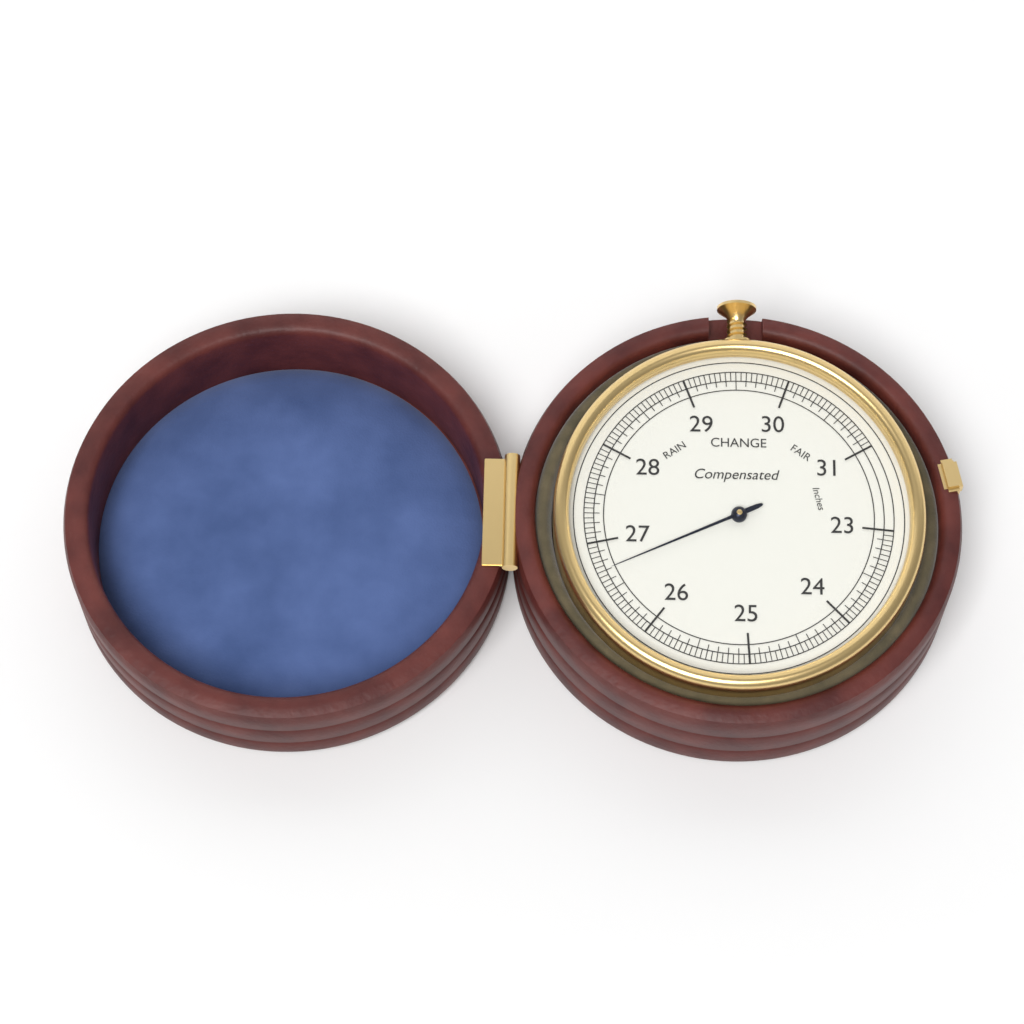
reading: 26.70 inches
